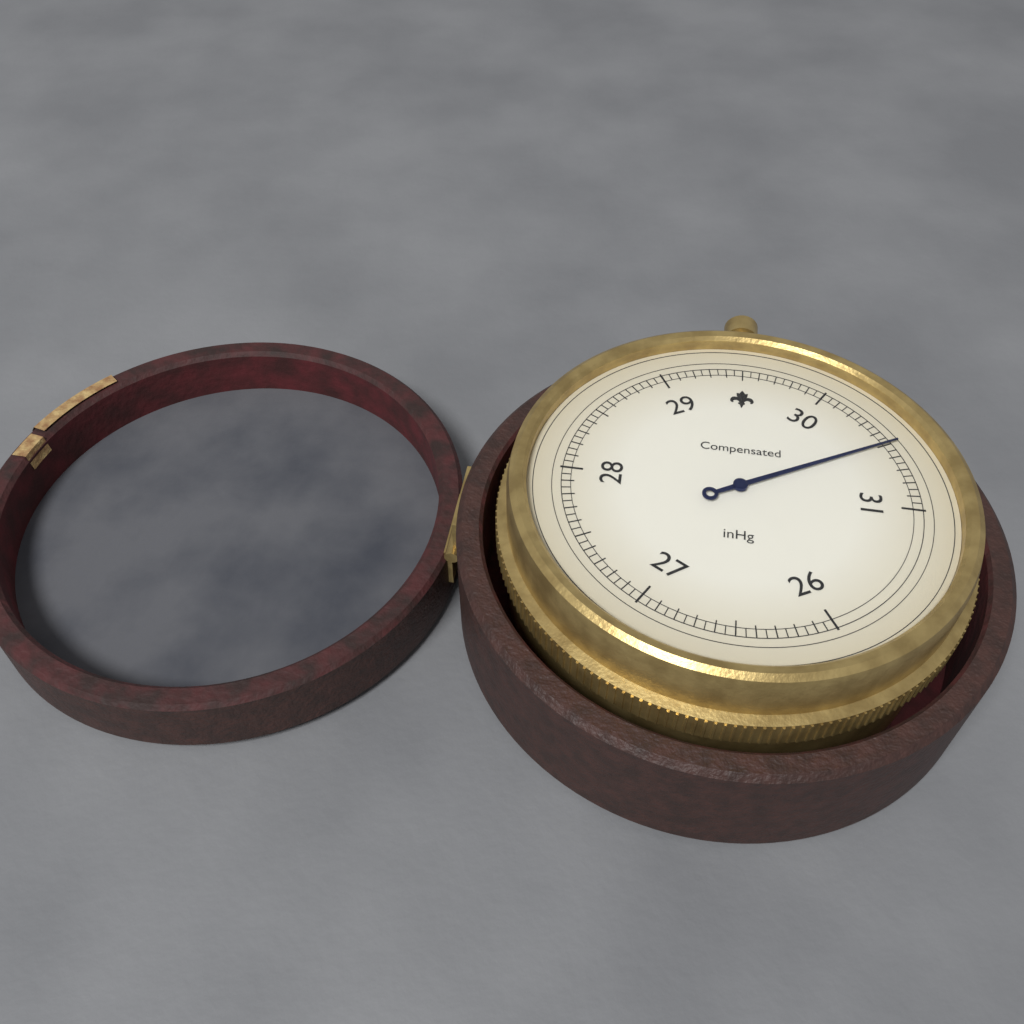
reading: 30.50 inHg
